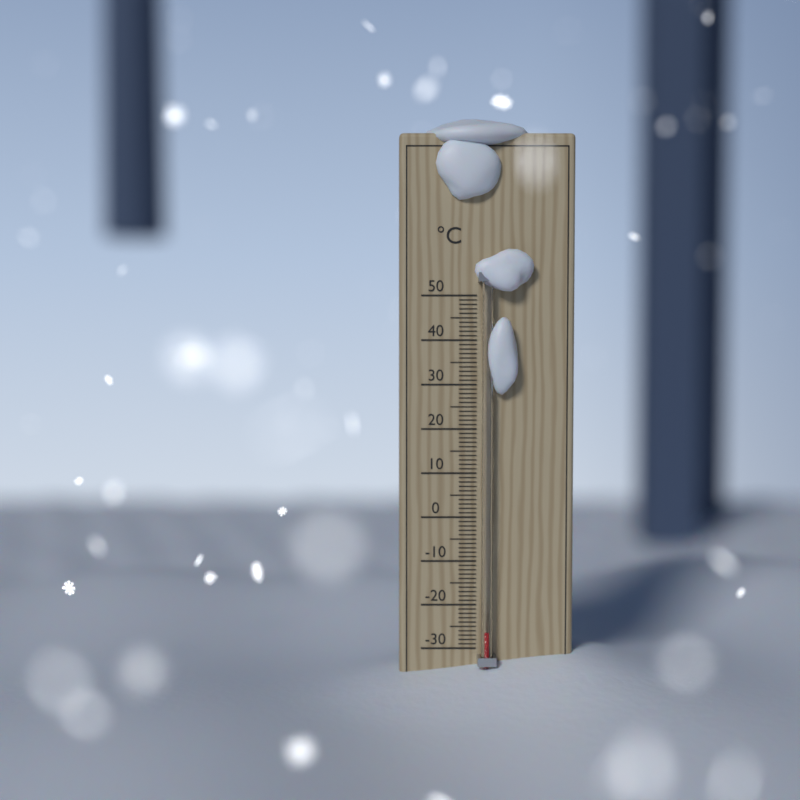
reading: -26 °C
